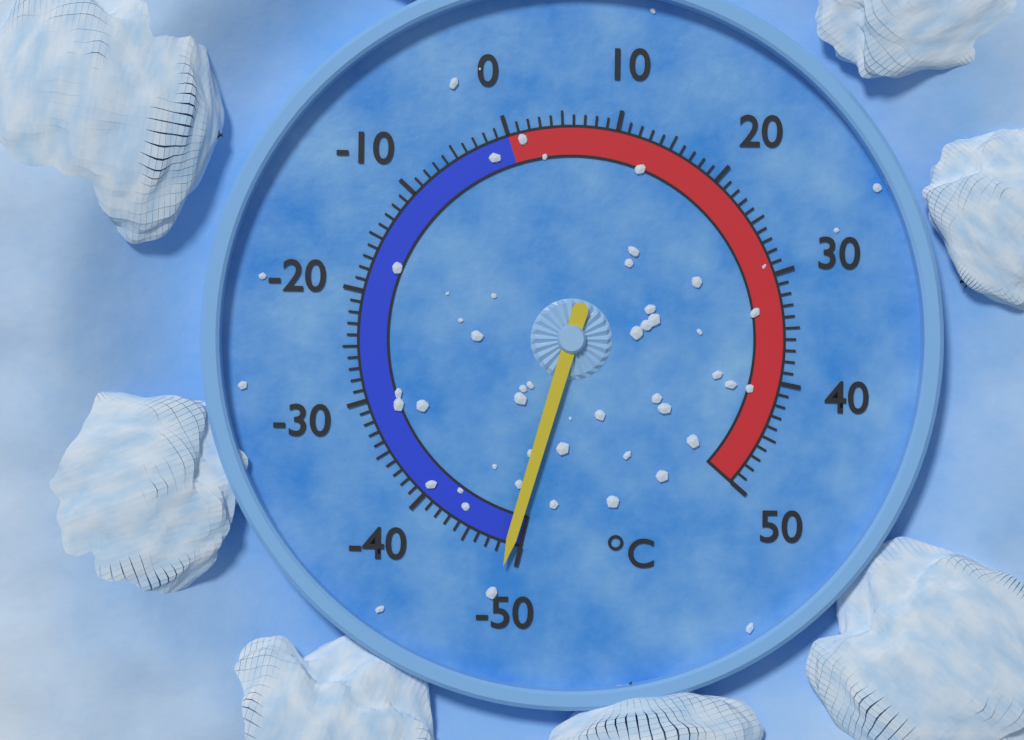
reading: -49 °C
